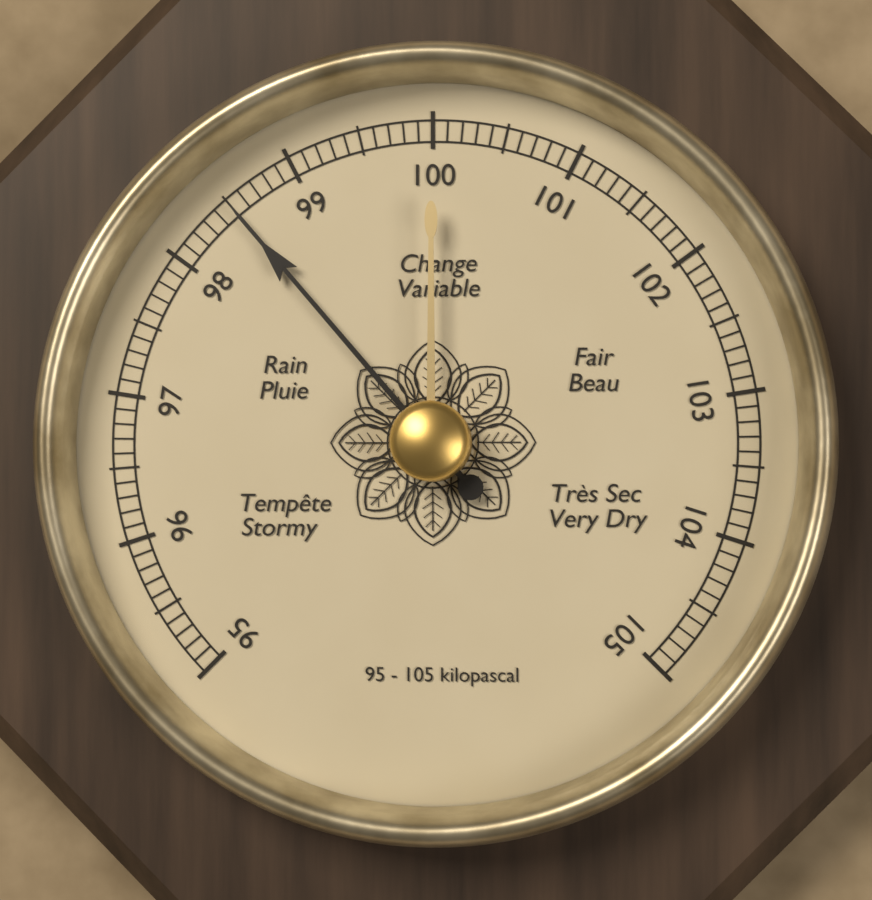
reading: 98.5 kPa
